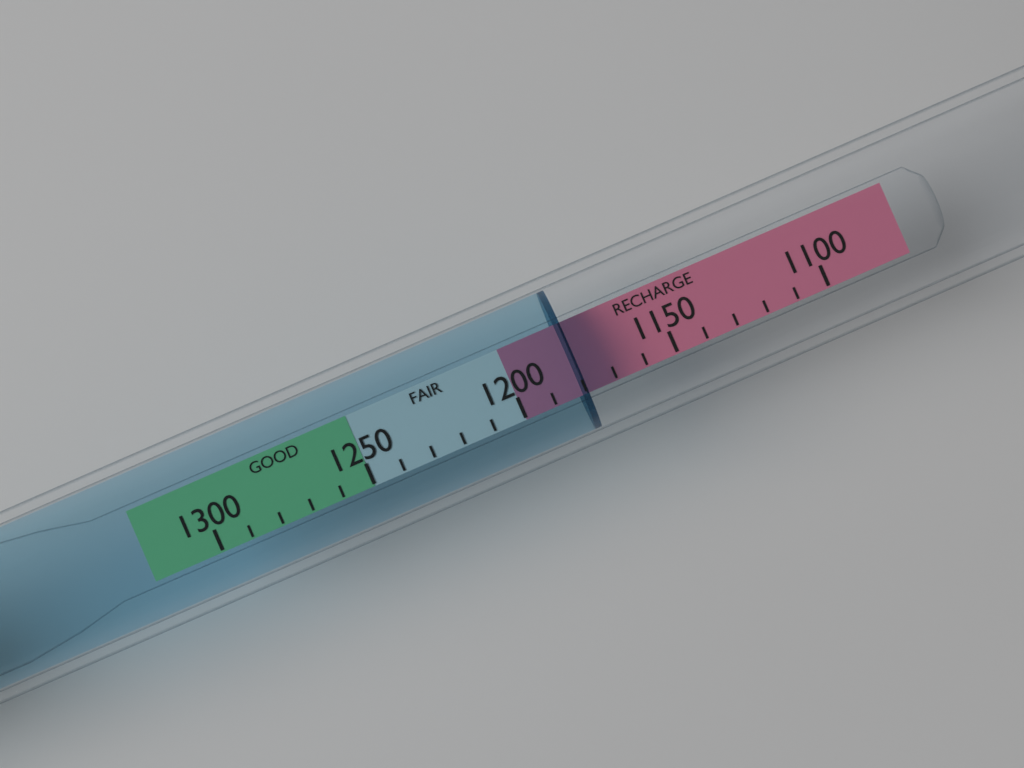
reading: 1180 (no unit)
